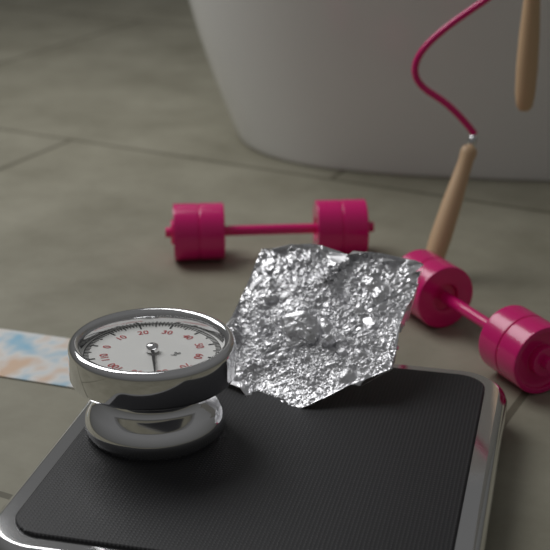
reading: 83 kg
